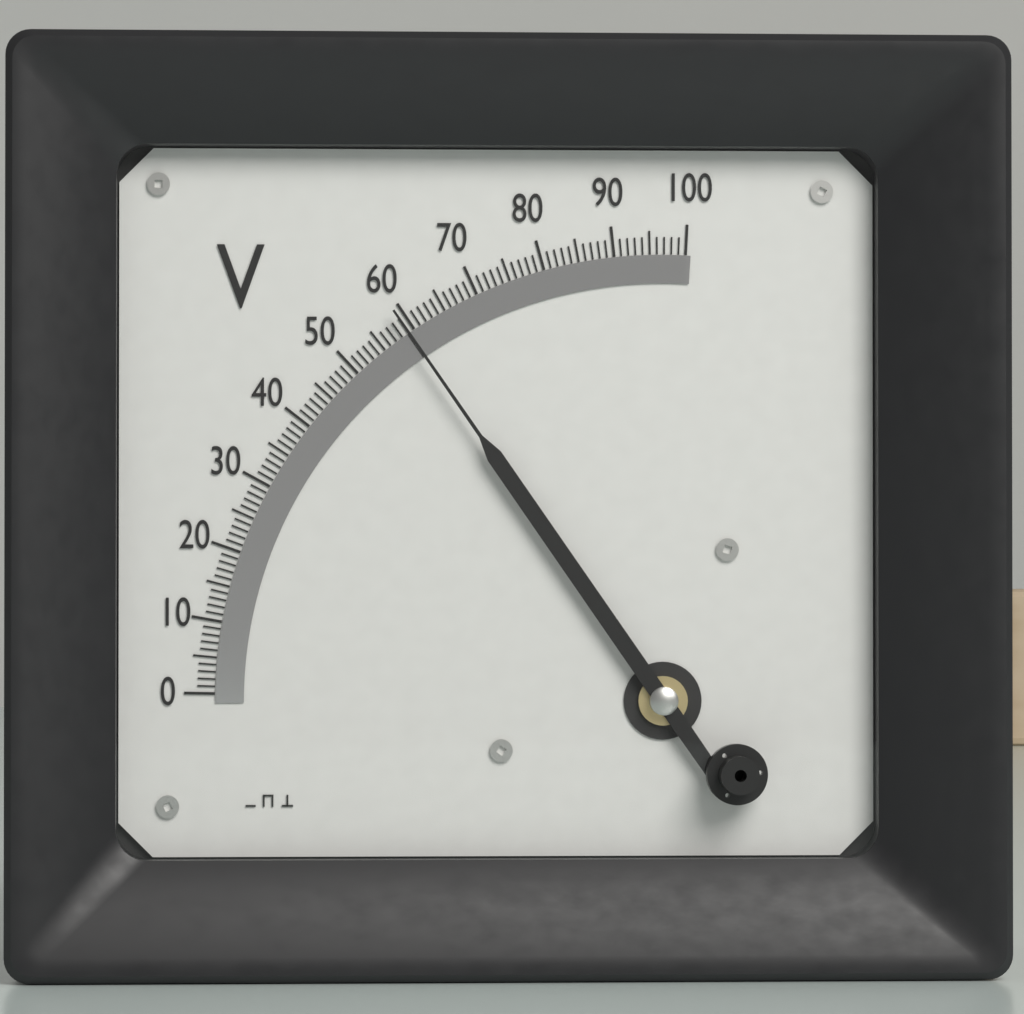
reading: 59 V
